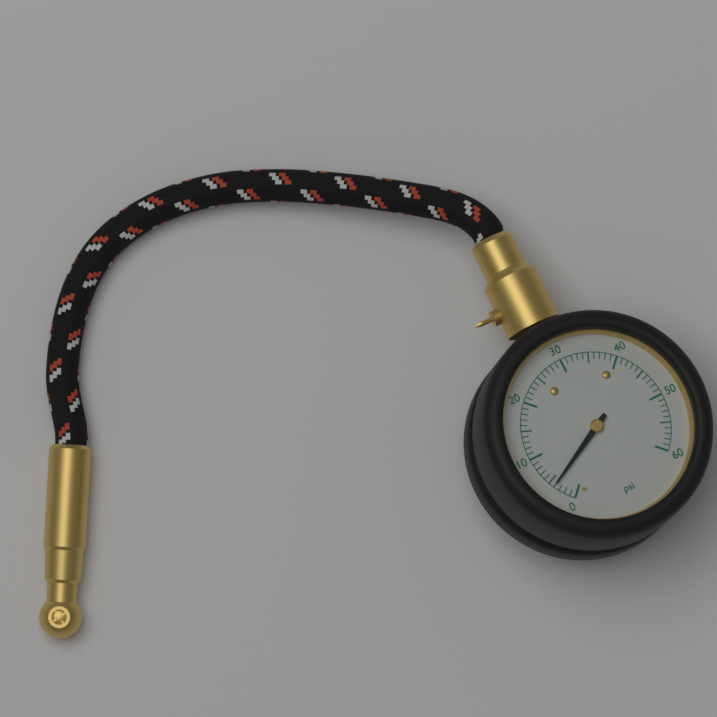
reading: 4 psi
